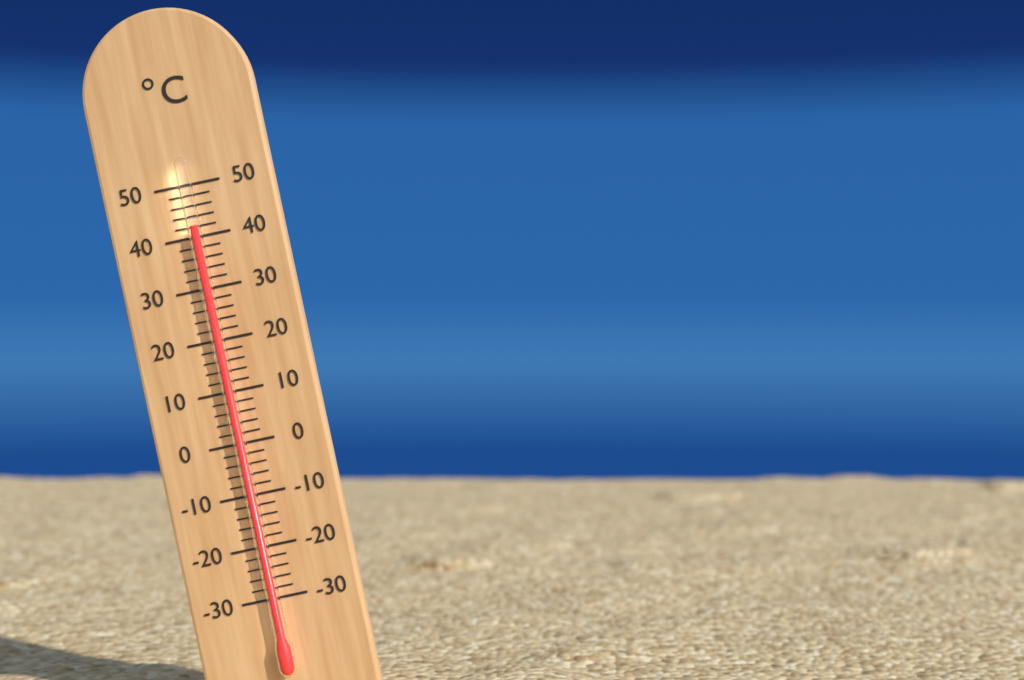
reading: 42 °C
